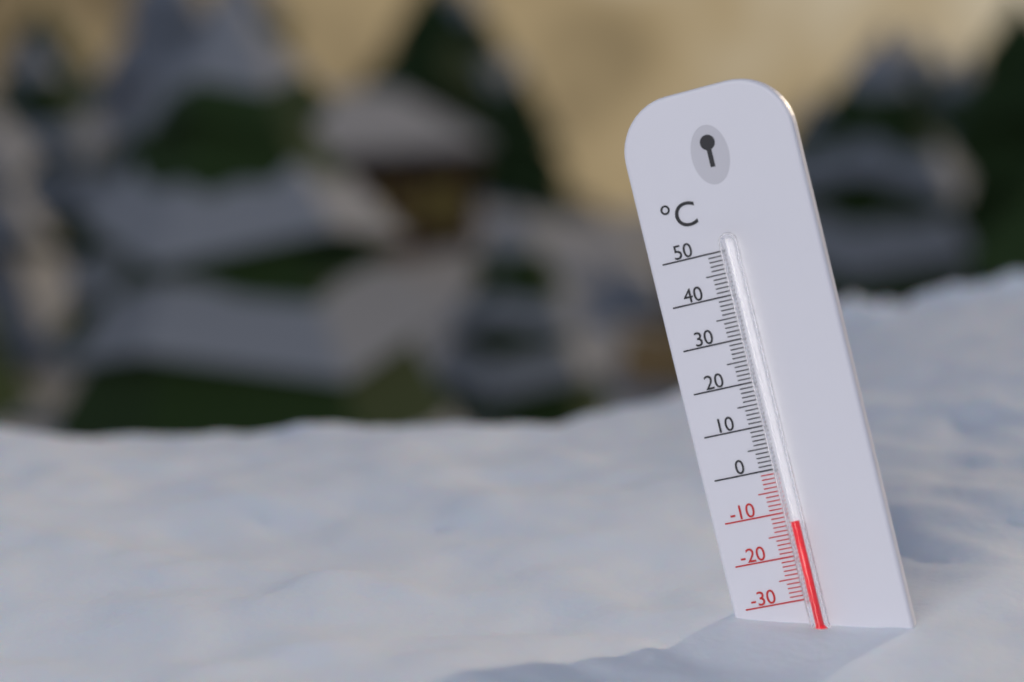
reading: -12 °C
